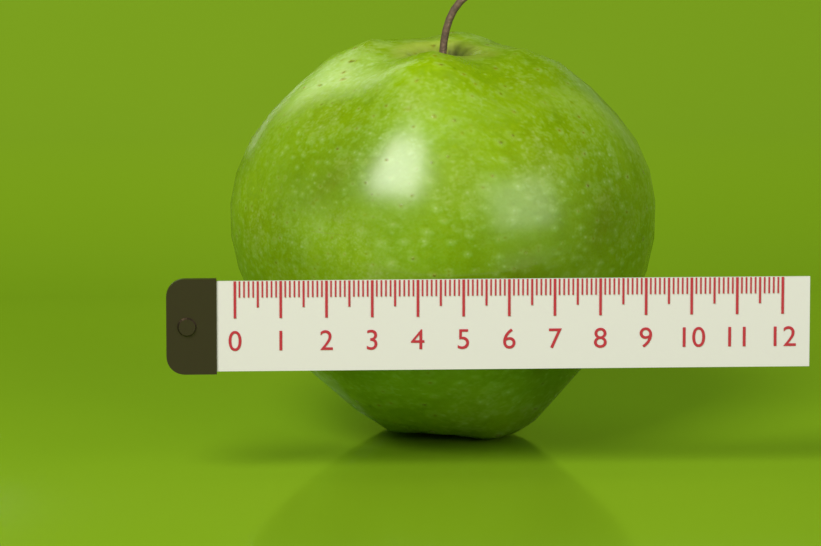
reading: 9.6 (no unit)
